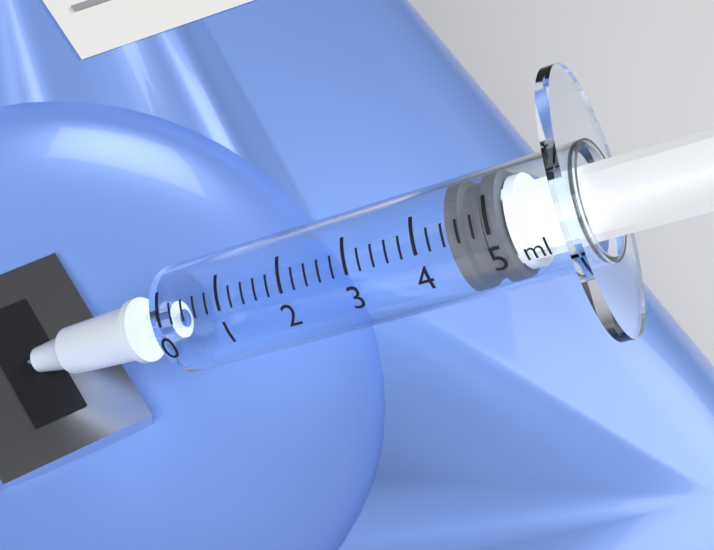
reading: 4.4 ml
